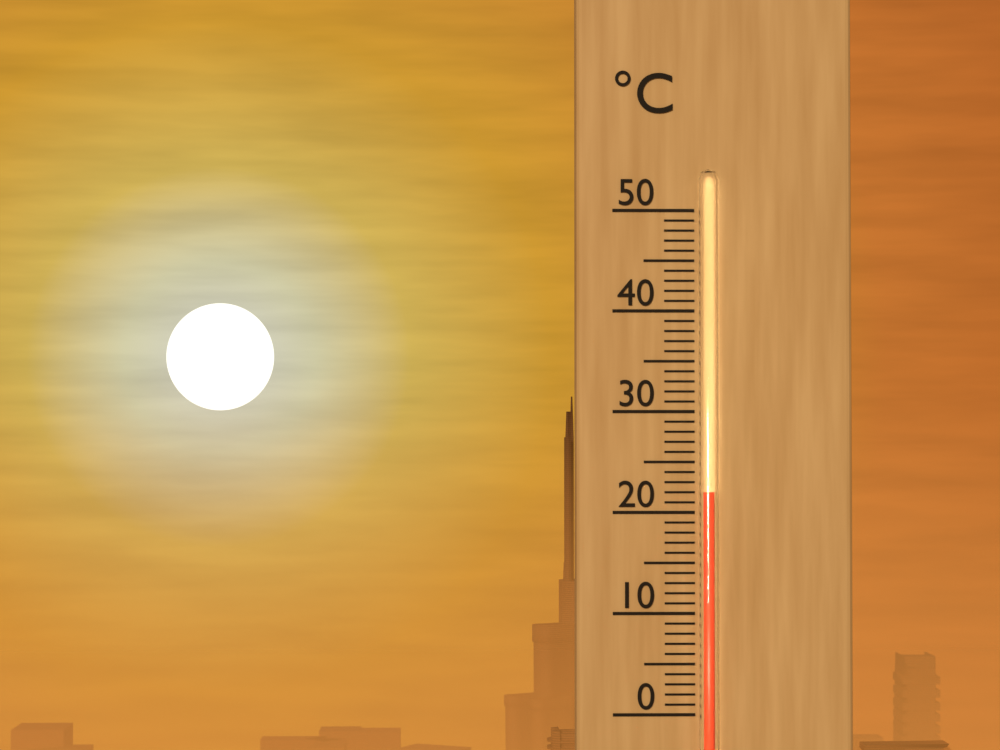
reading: 22 °C
